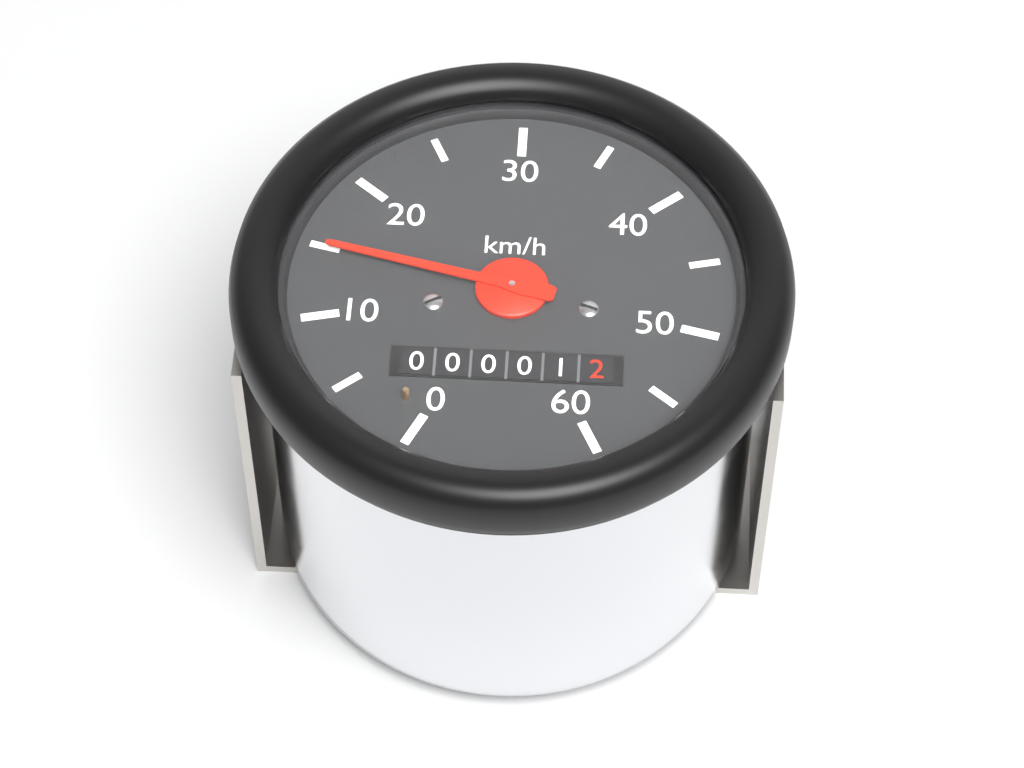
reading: 15 km/h
